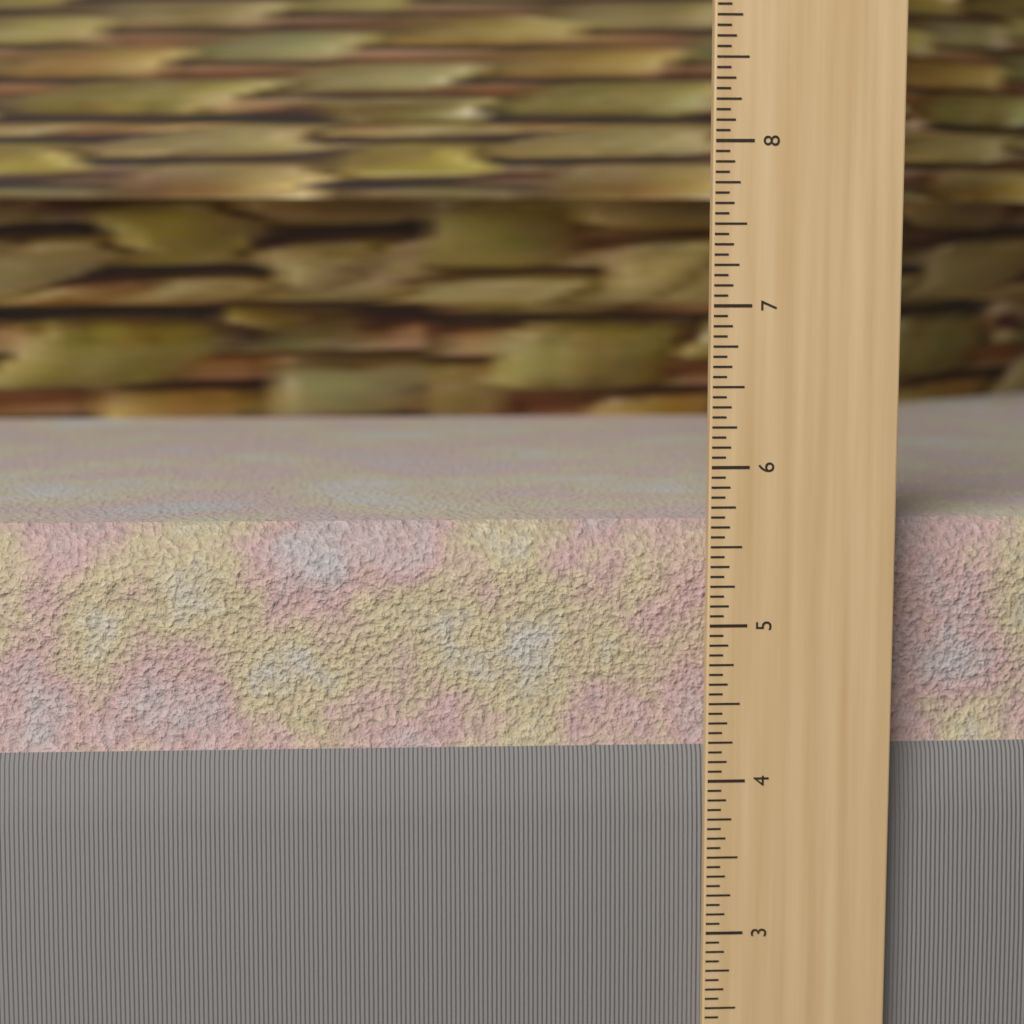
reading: 5.6250 in
